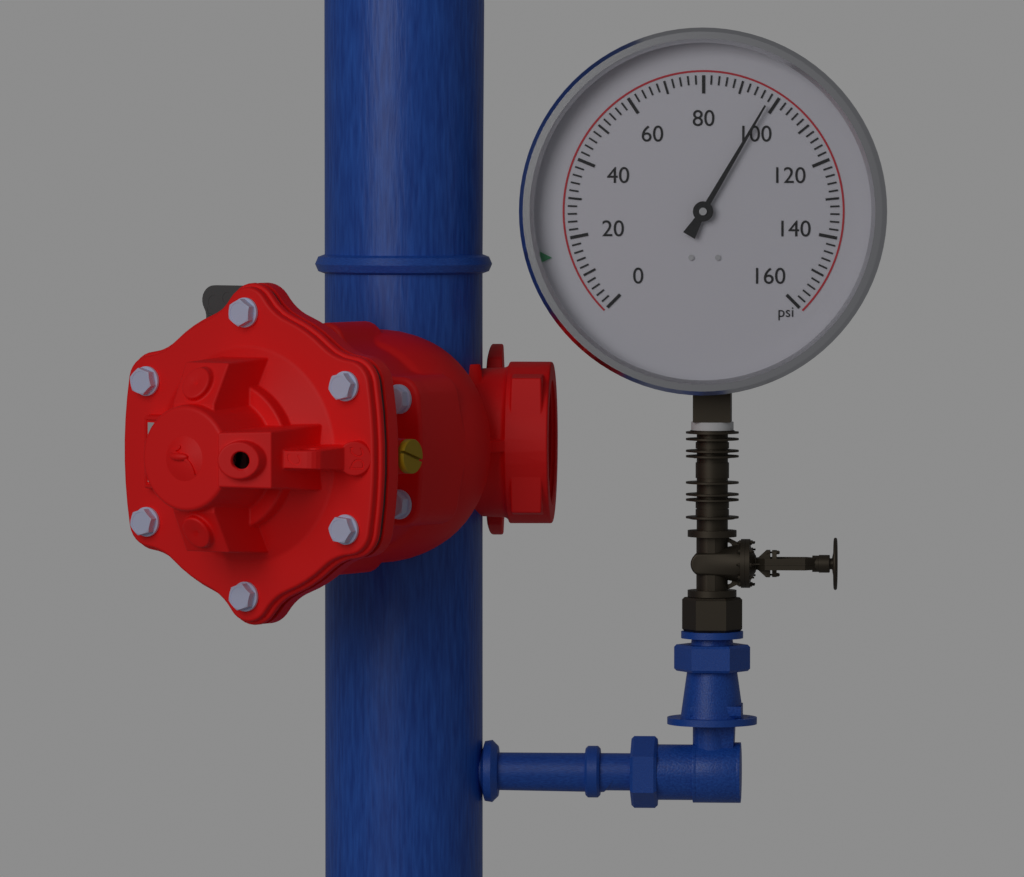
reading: 98 psi
